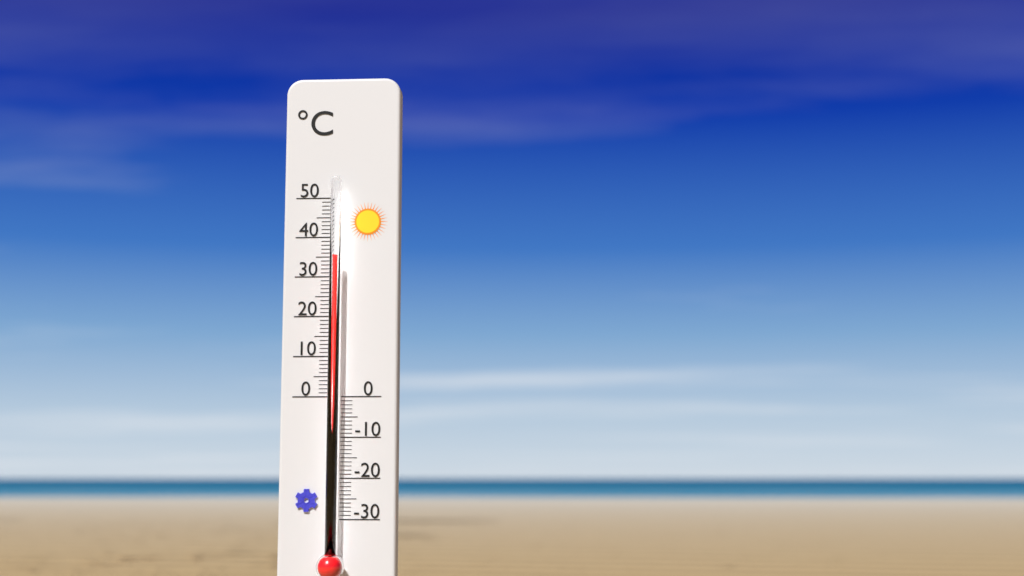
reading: 35 °C
